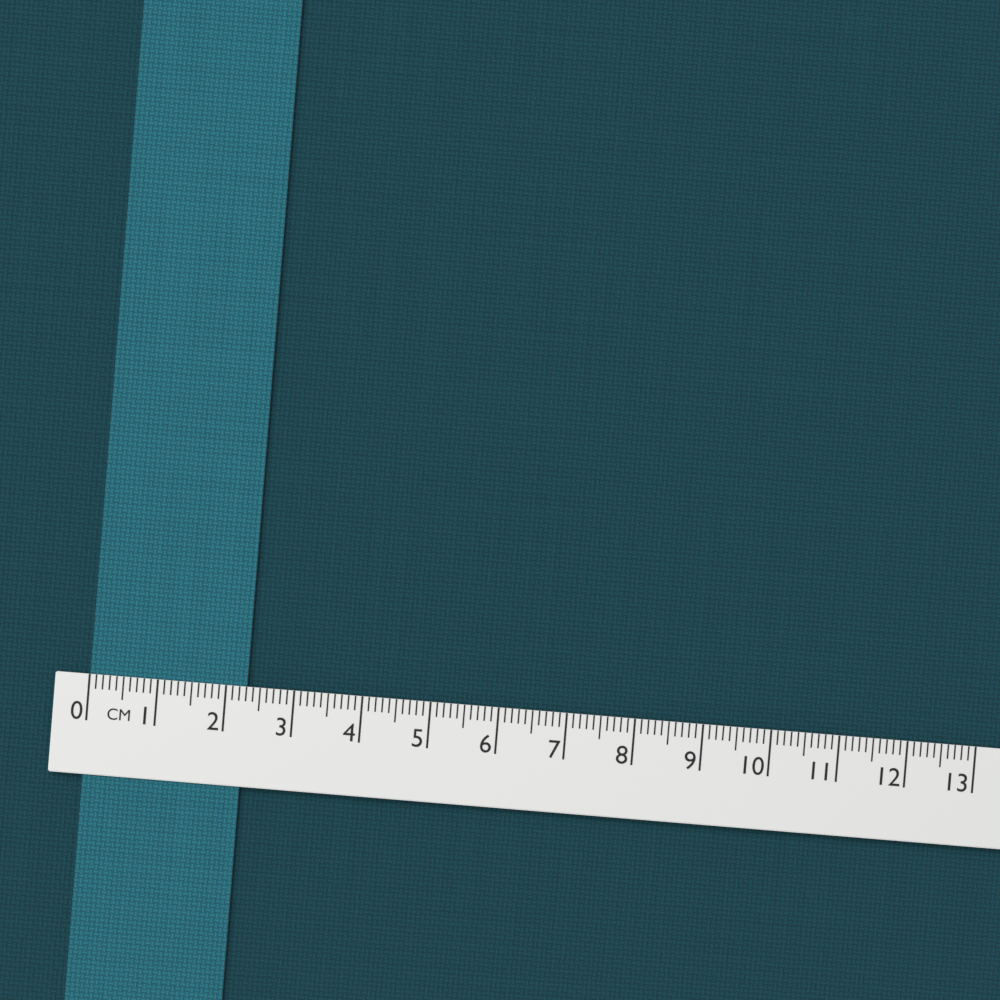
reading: 2.3 cm
